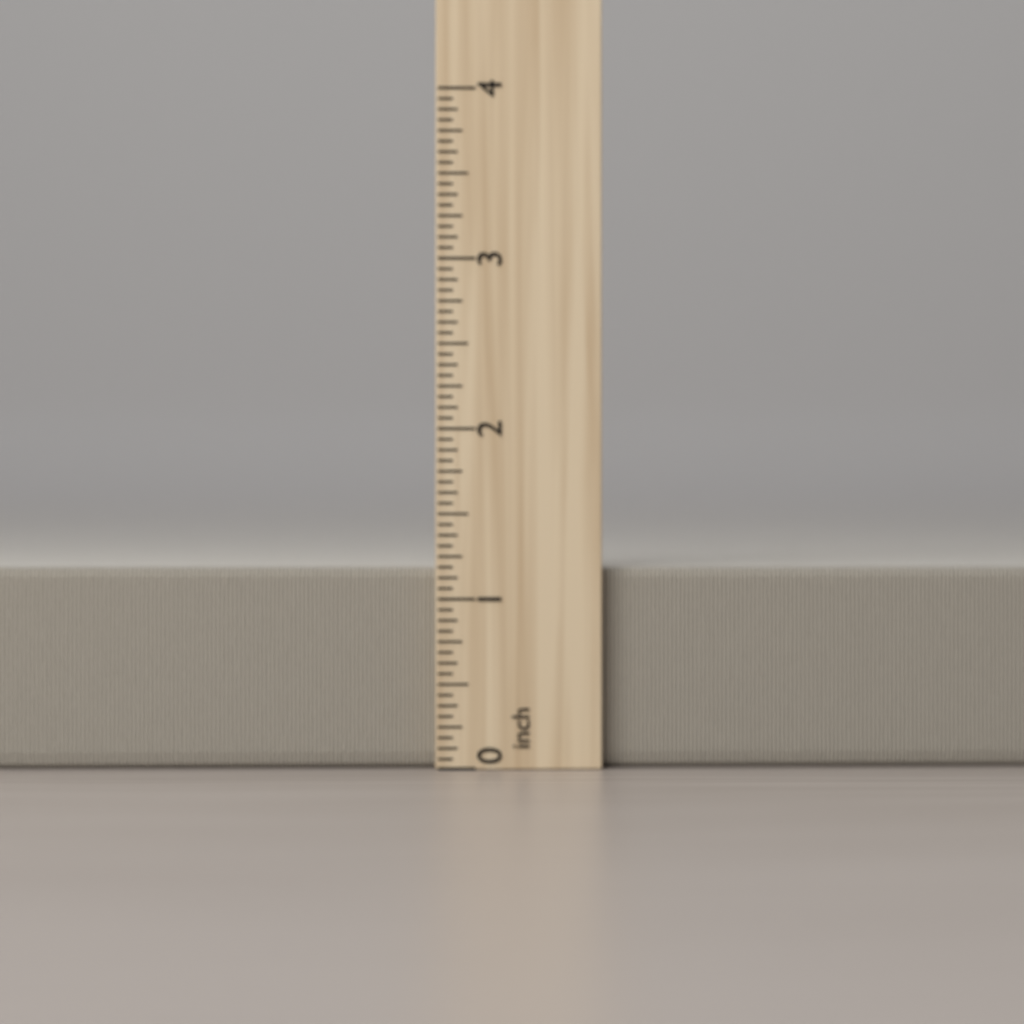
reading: 1.1875 inch
